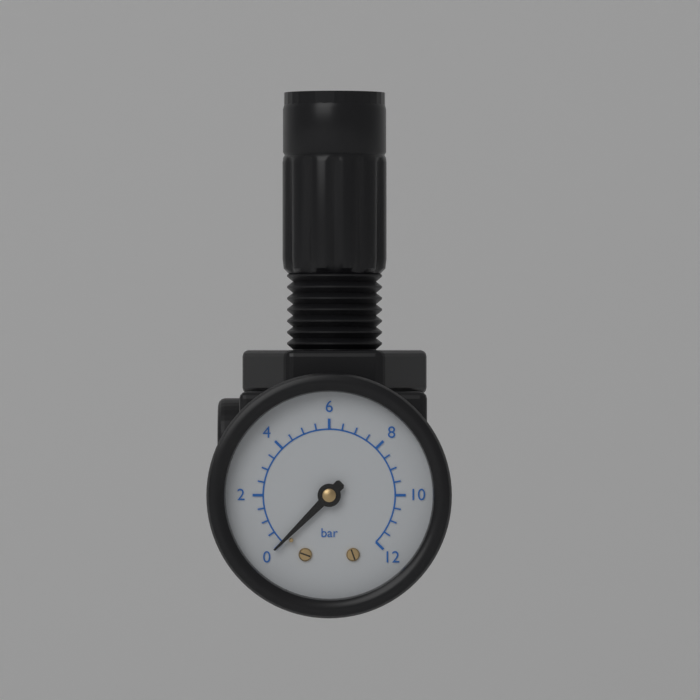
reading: 0.0 bar
